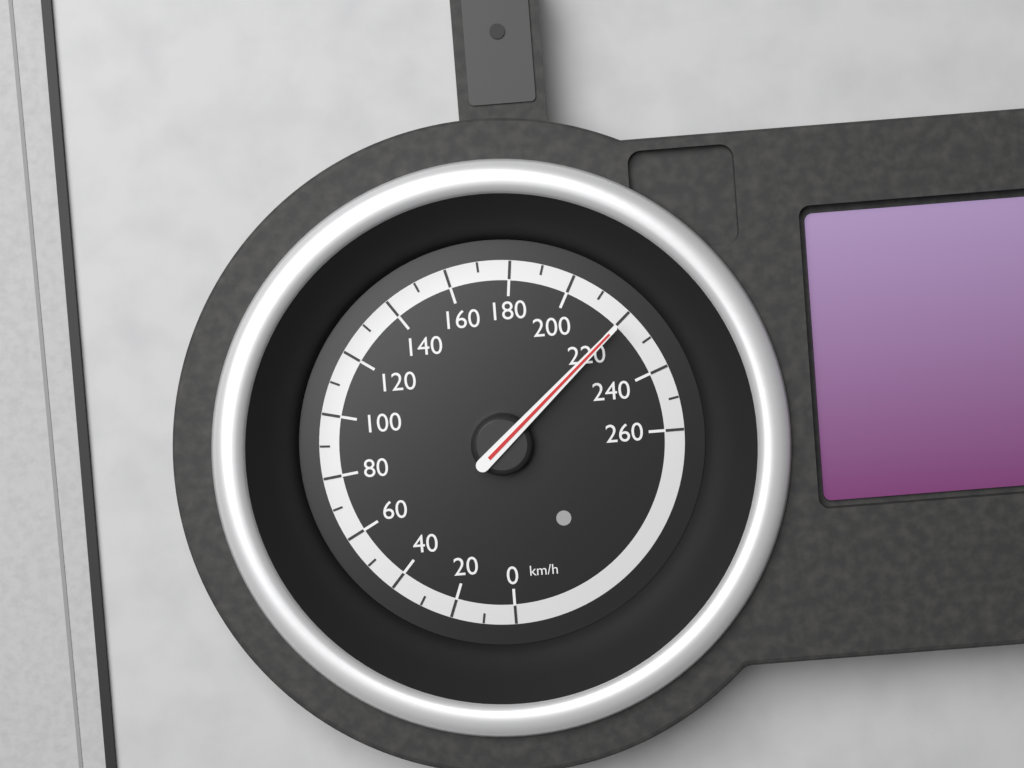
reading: 220 km/h
